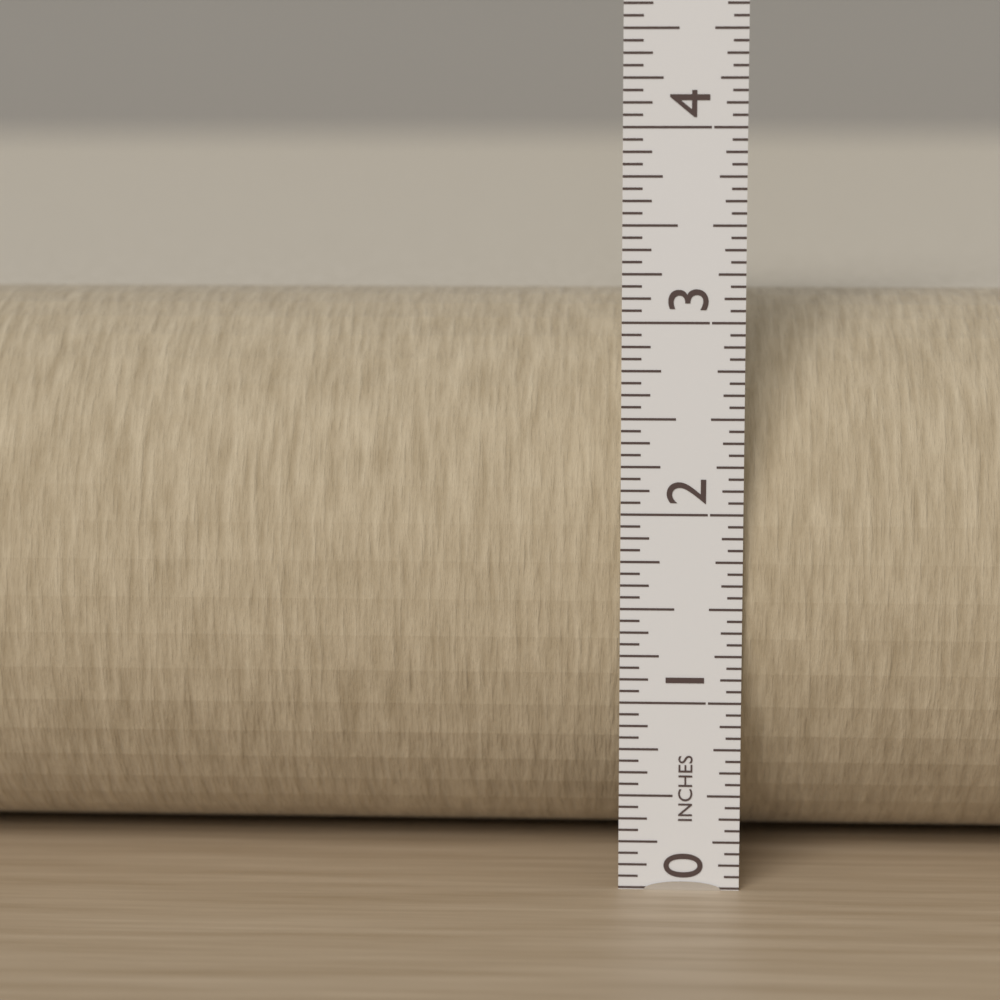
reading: 3.0625 in
